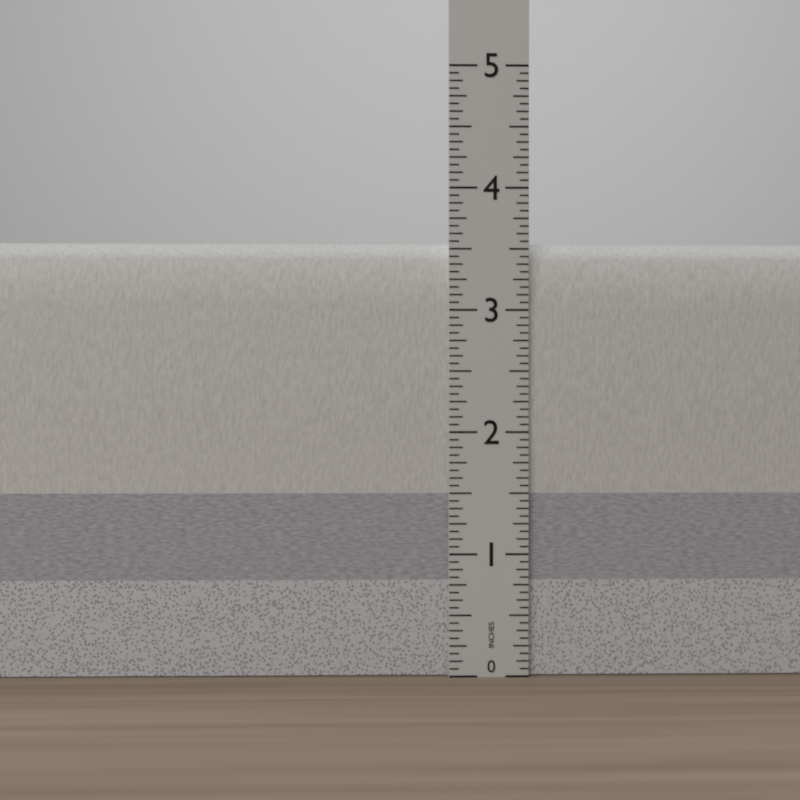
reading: 3.5625 in
